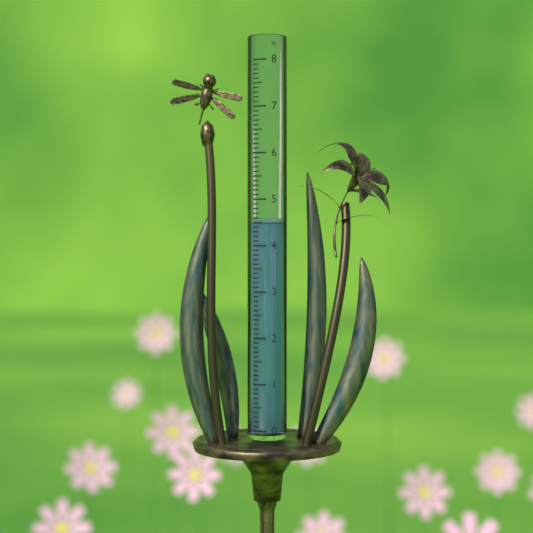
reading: 4.5 in
